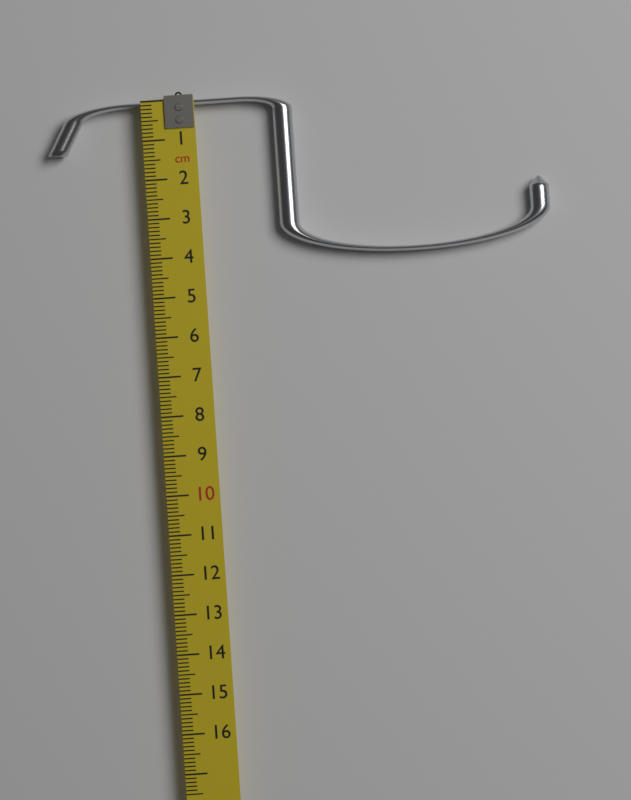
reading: 4.2 cm
